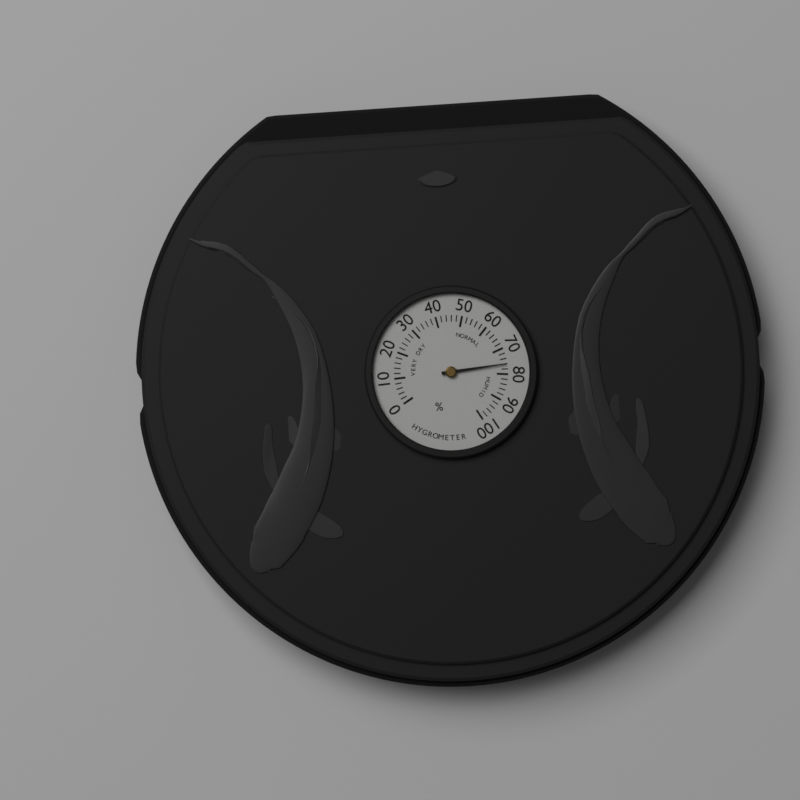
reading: 76 %
